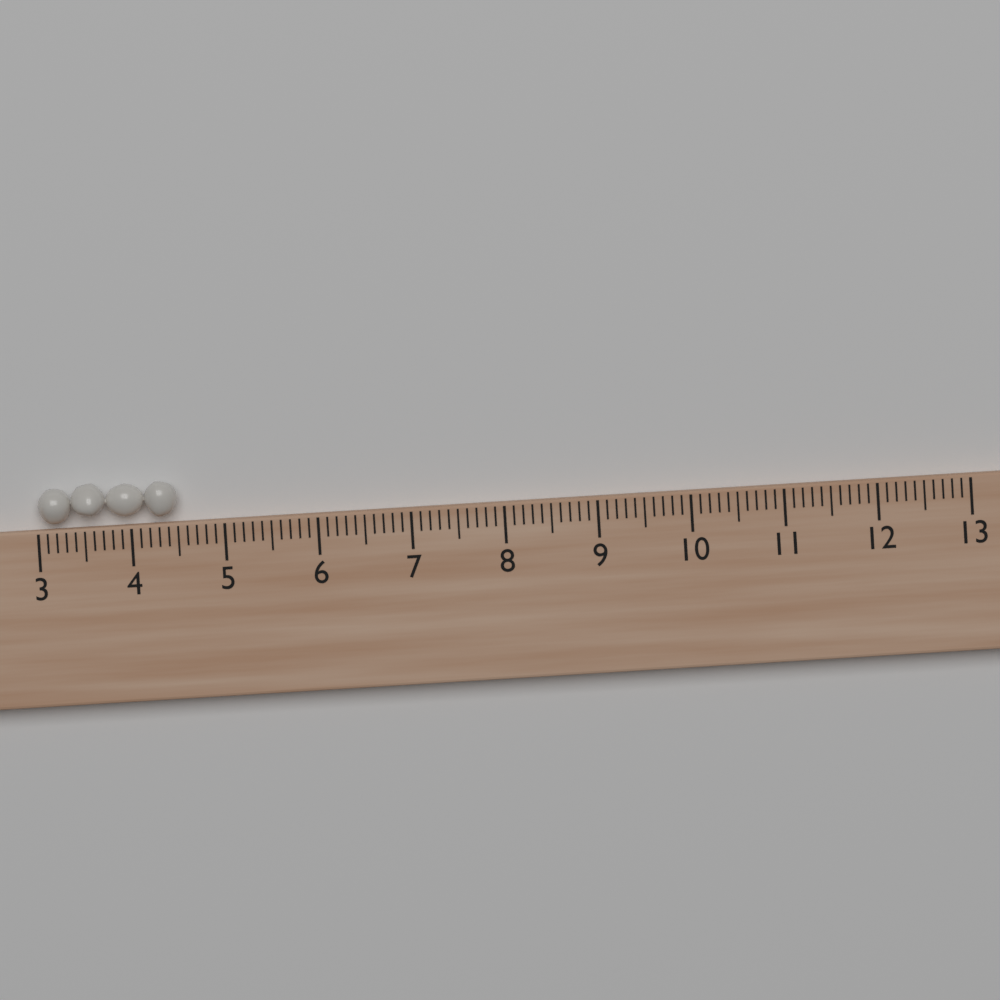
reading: 4.5 (no unit)
